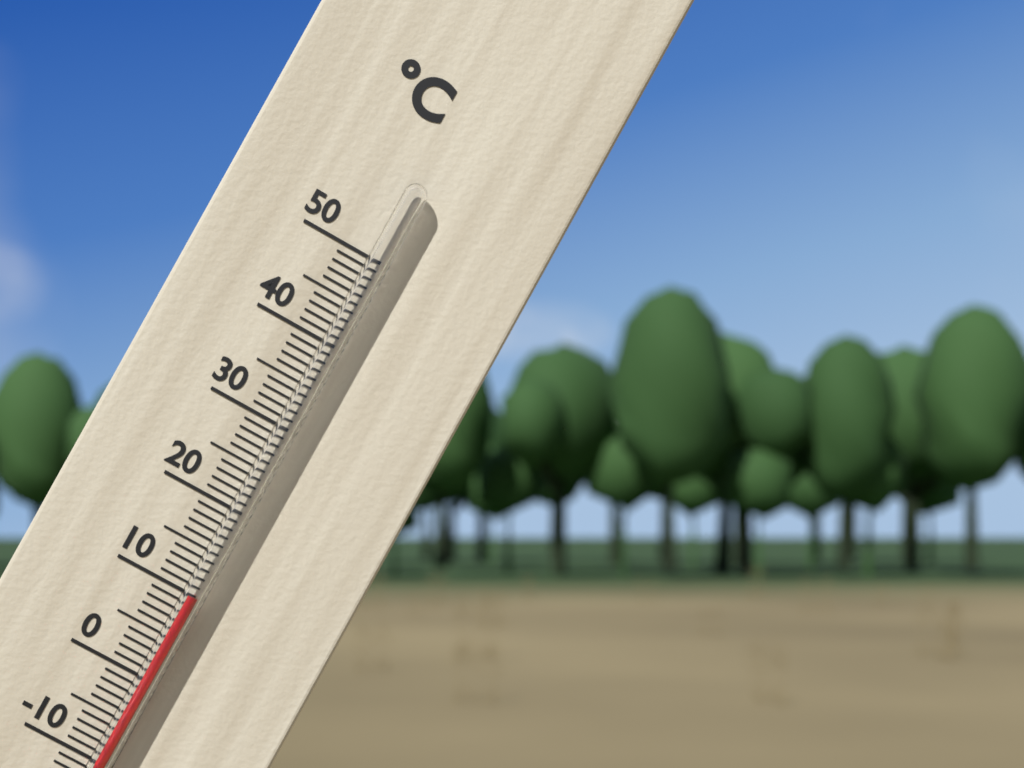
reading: 10 °C
